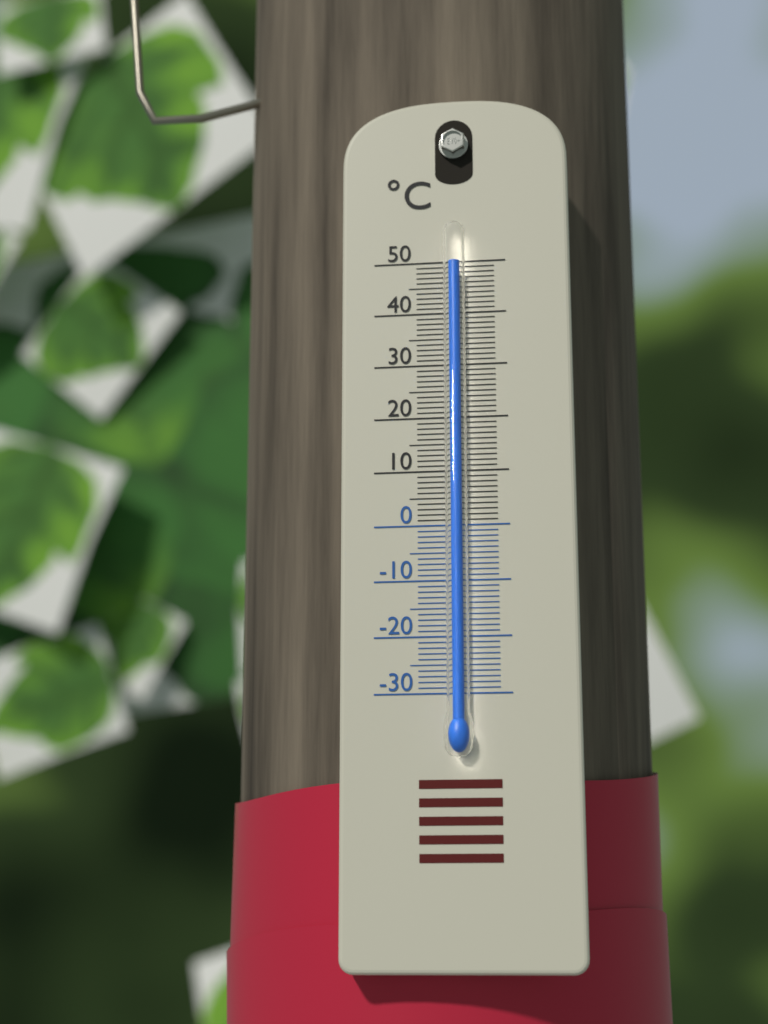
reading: 49 °C
